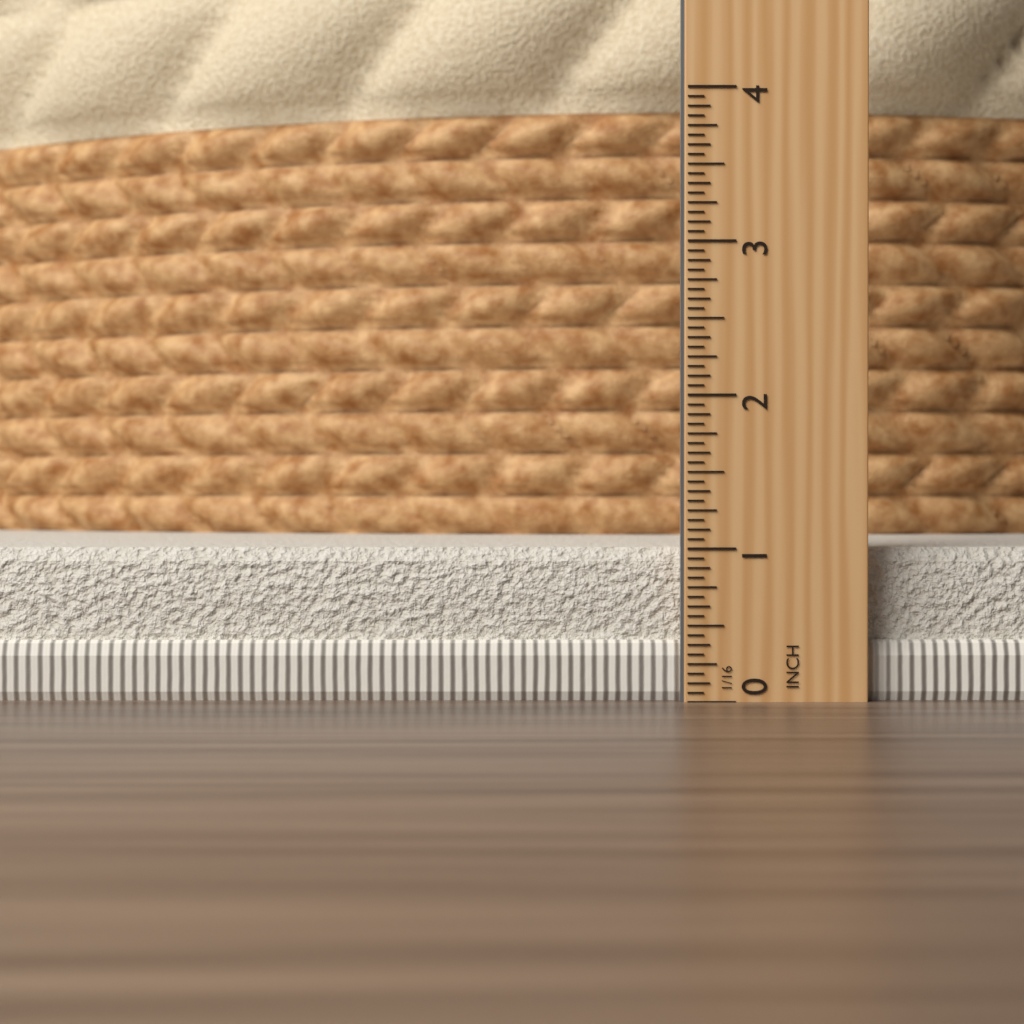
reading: 1.0000 in
